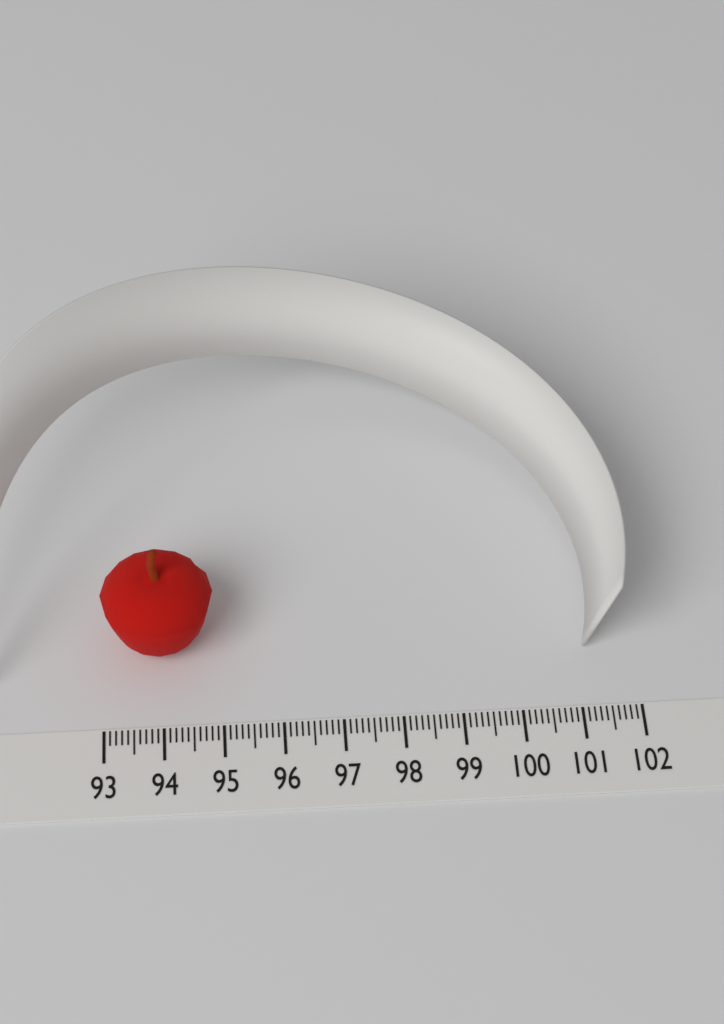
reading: 94.9 (no unit)
